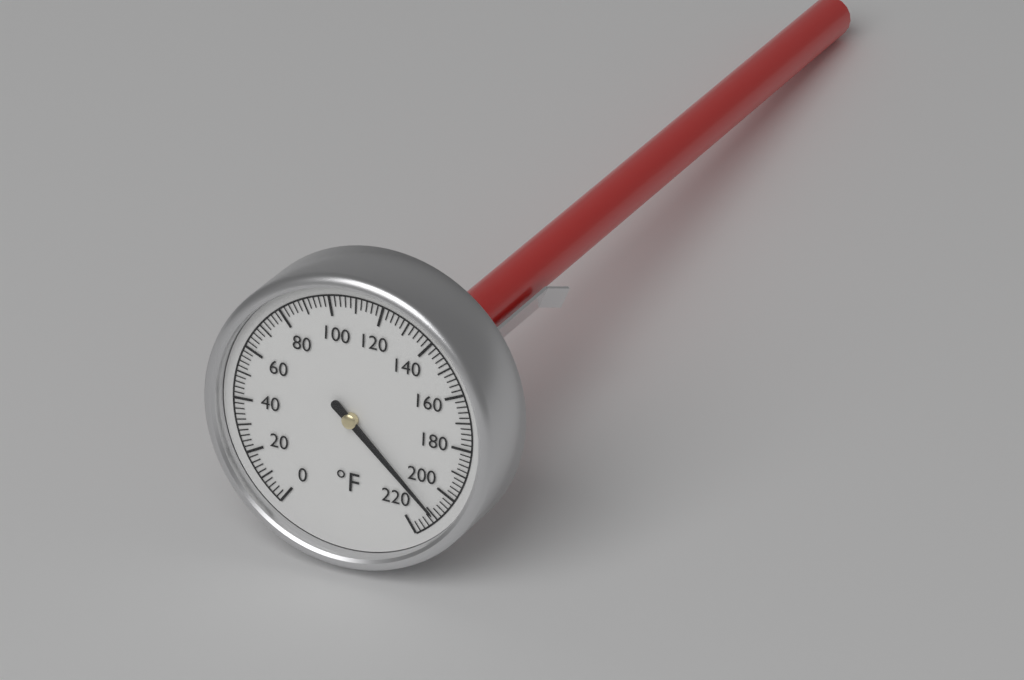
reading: 210 °F
